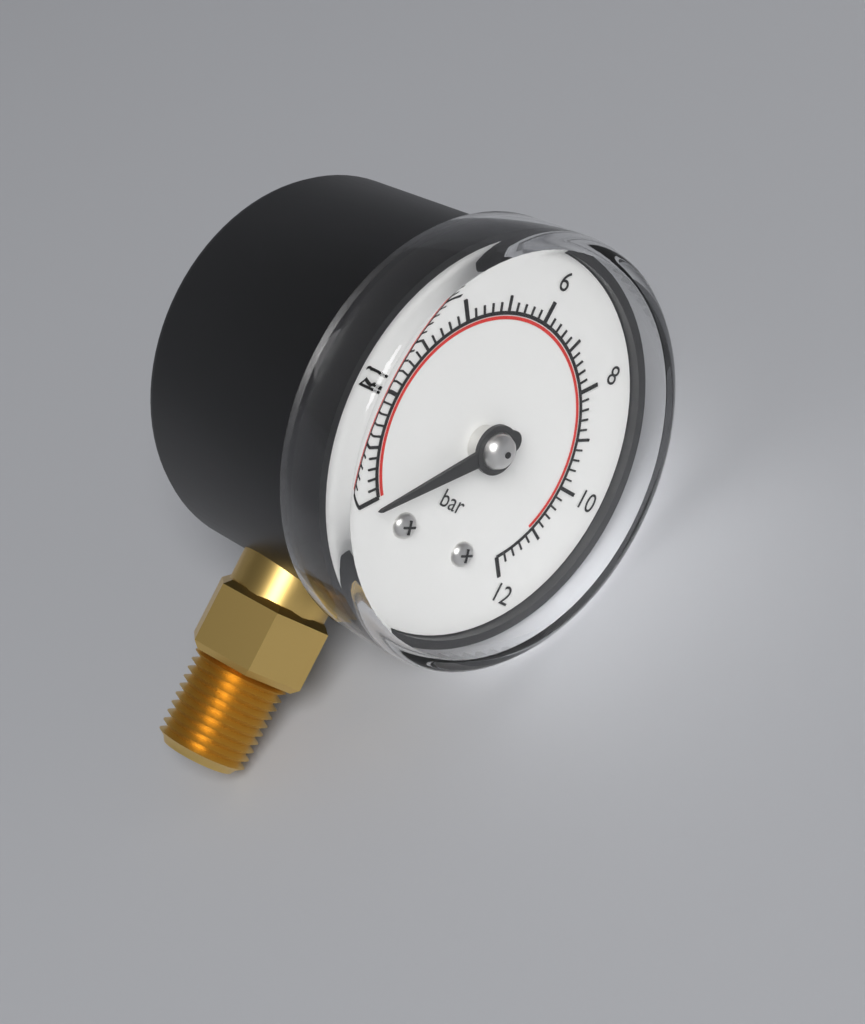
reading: 0.0 bar
